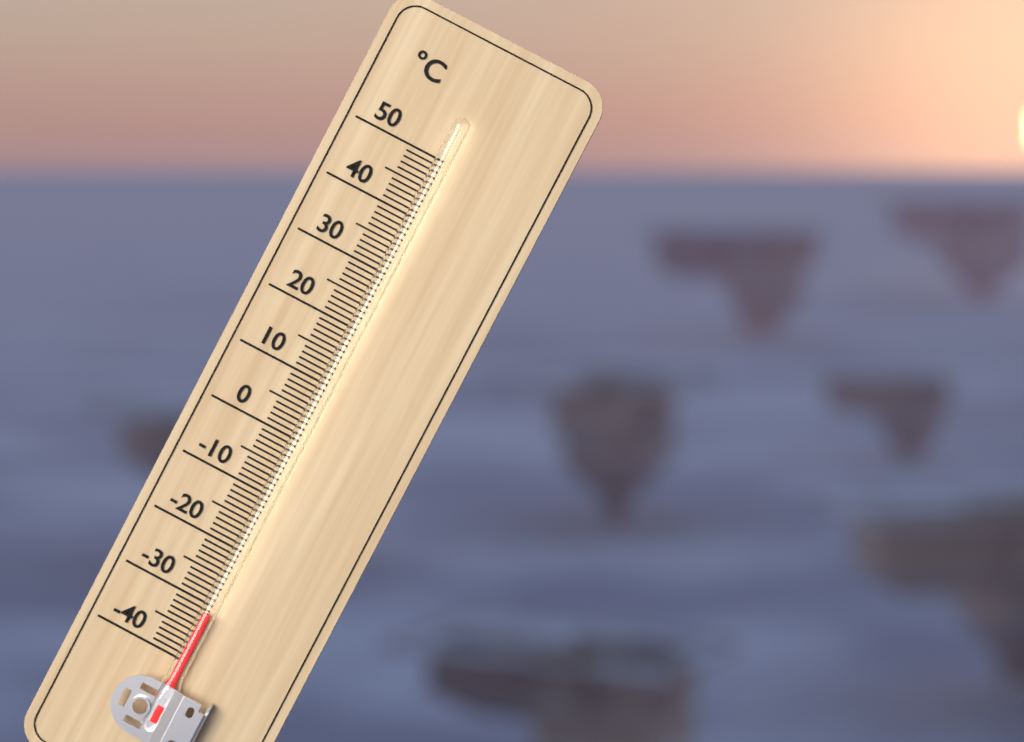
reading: -31 °C
